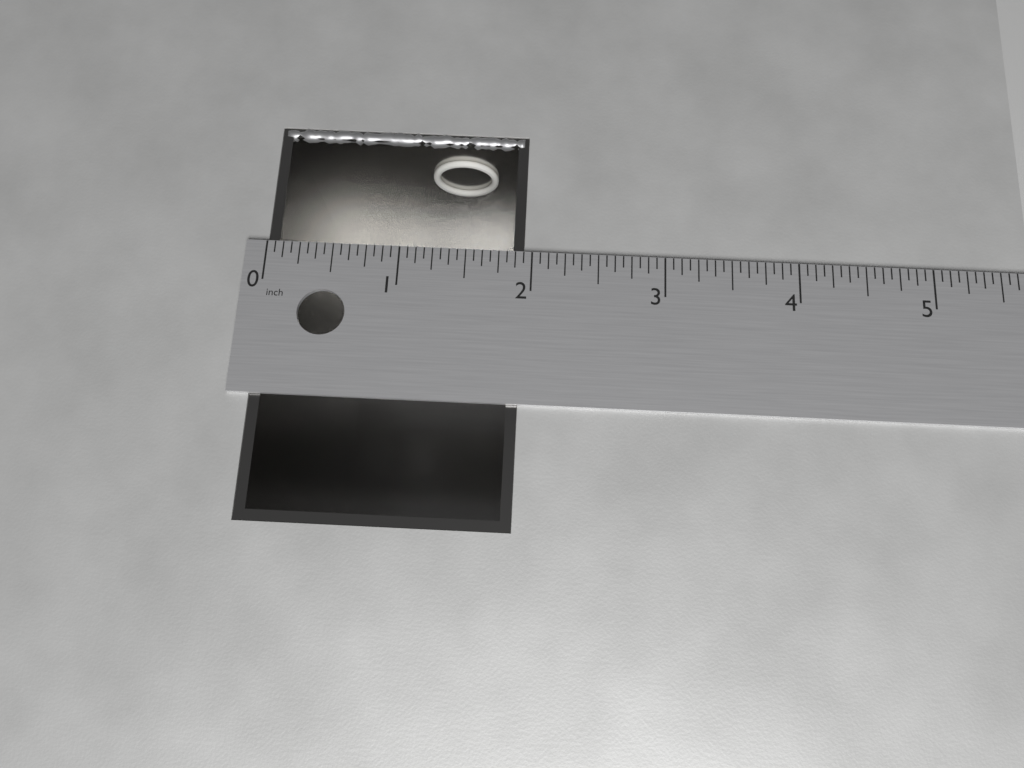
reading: 1.9375 in
